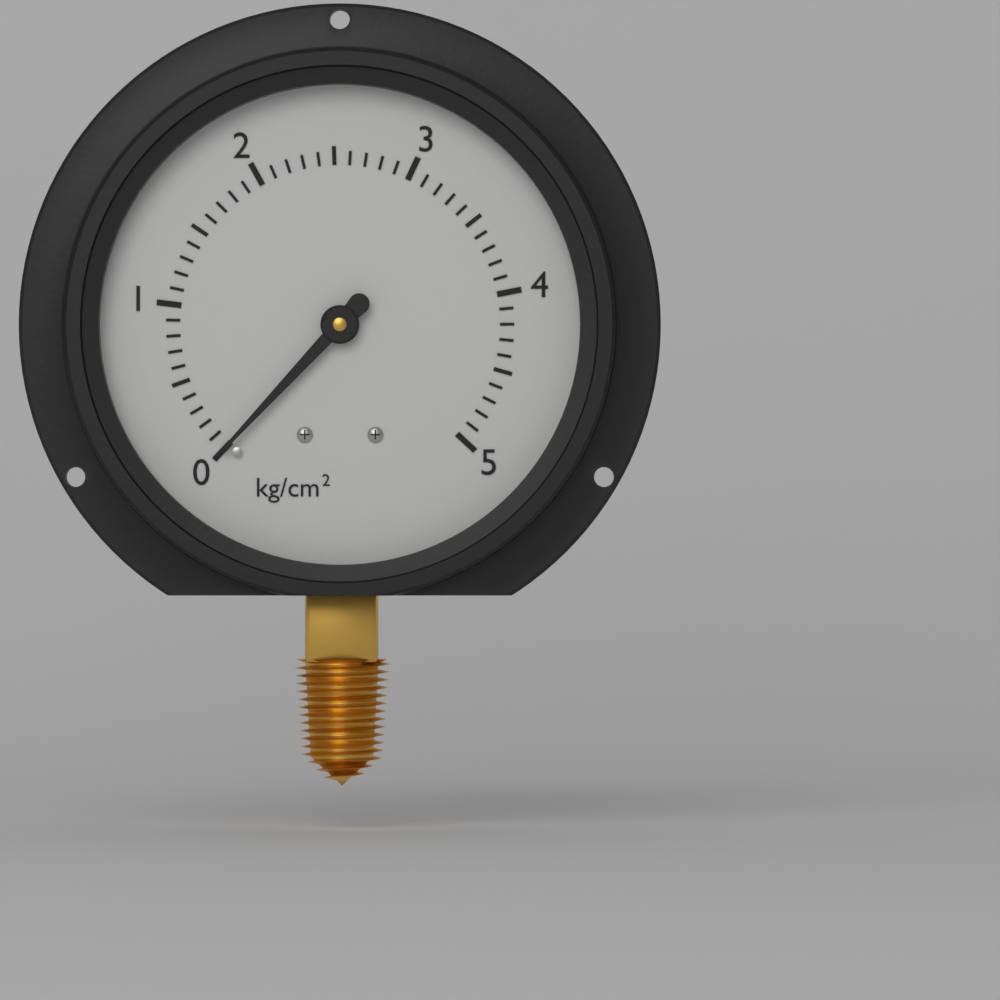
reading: 0.0 kg/cm²
